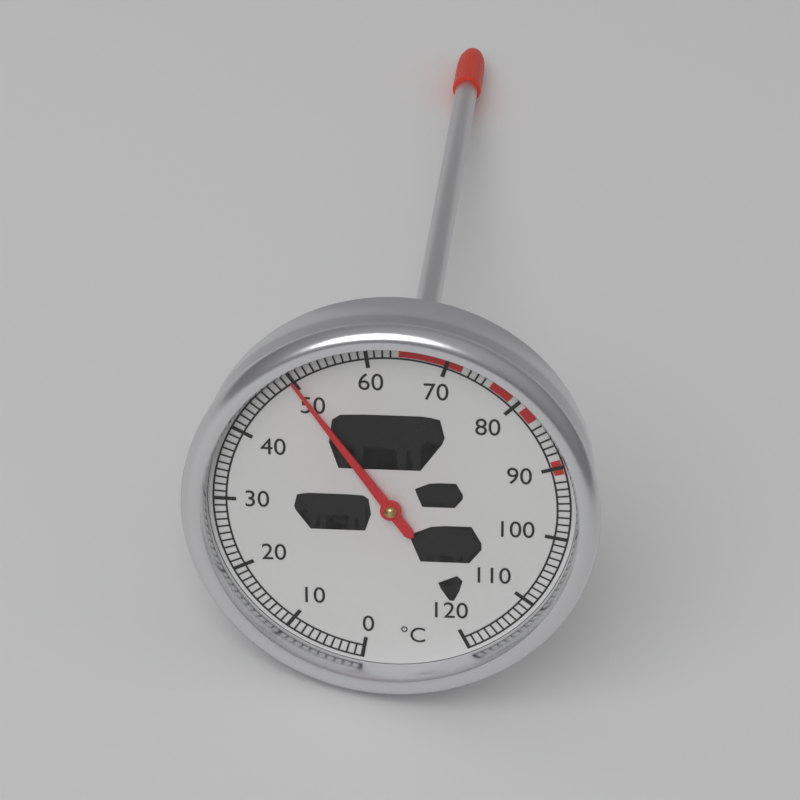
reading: 50 °C
